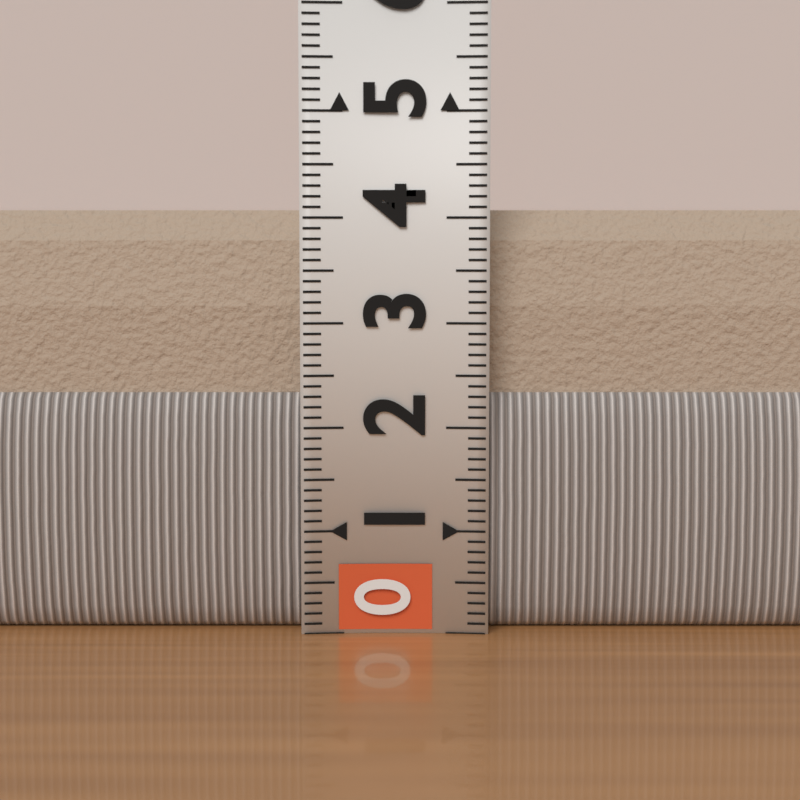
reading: 4.2 (no unit)
